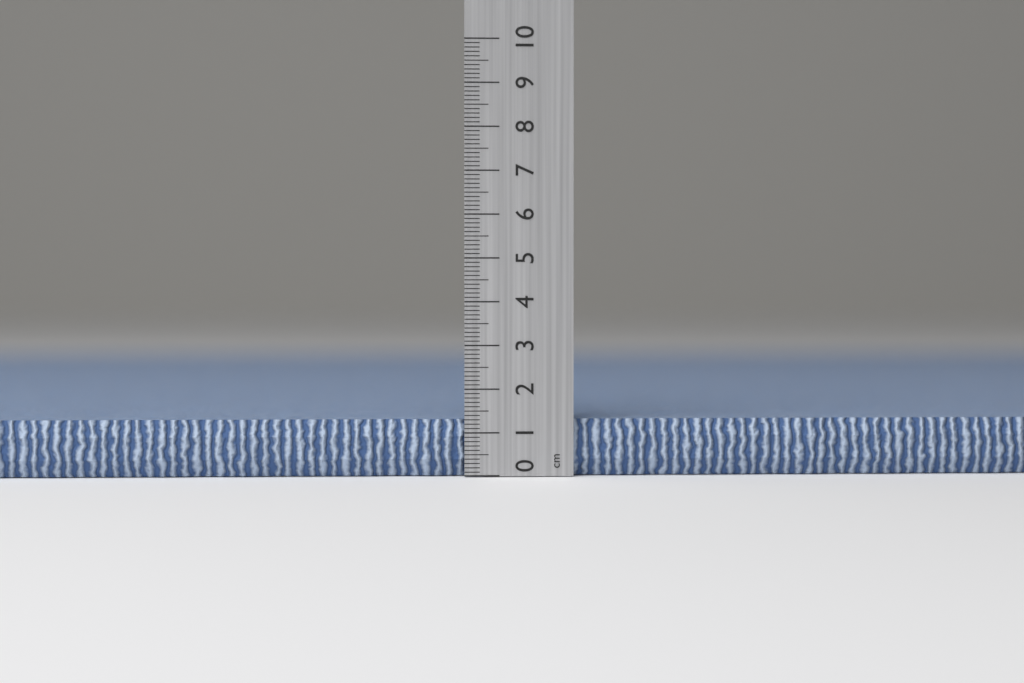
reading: 1.3 cm
